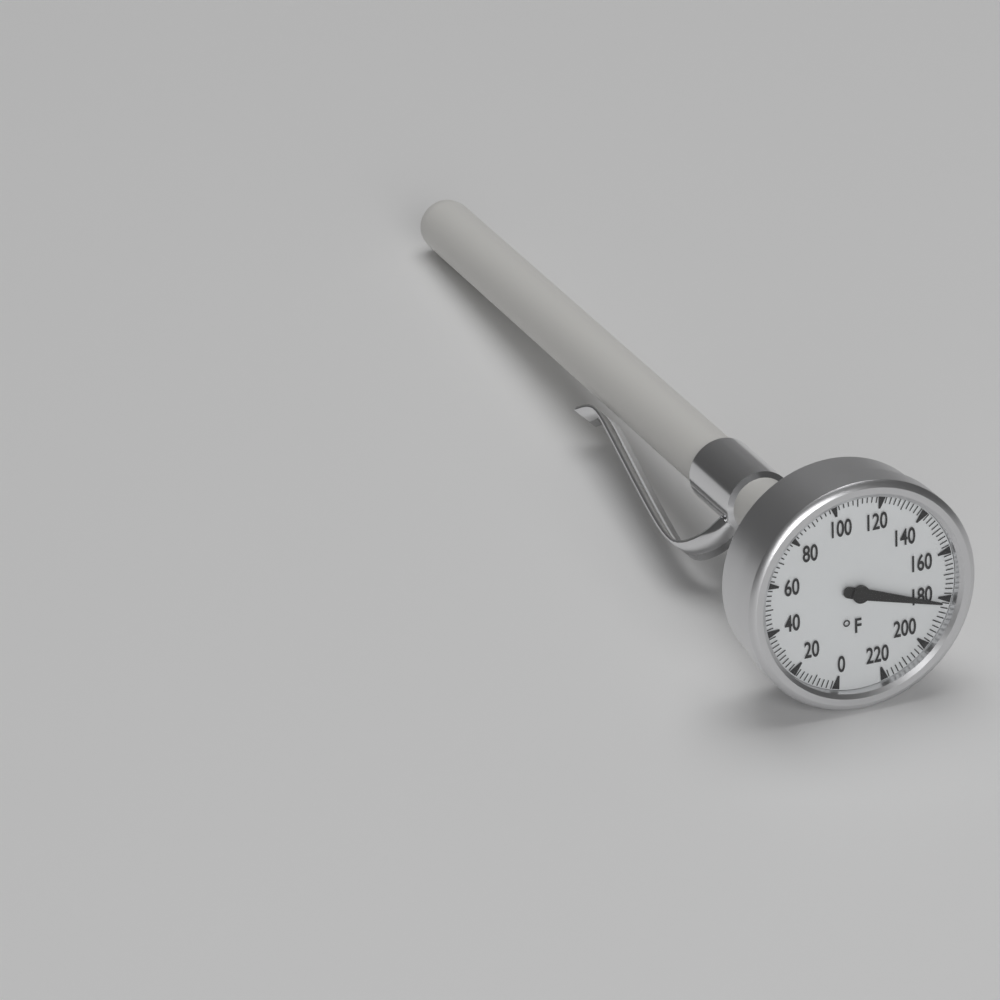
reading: 182 °F
